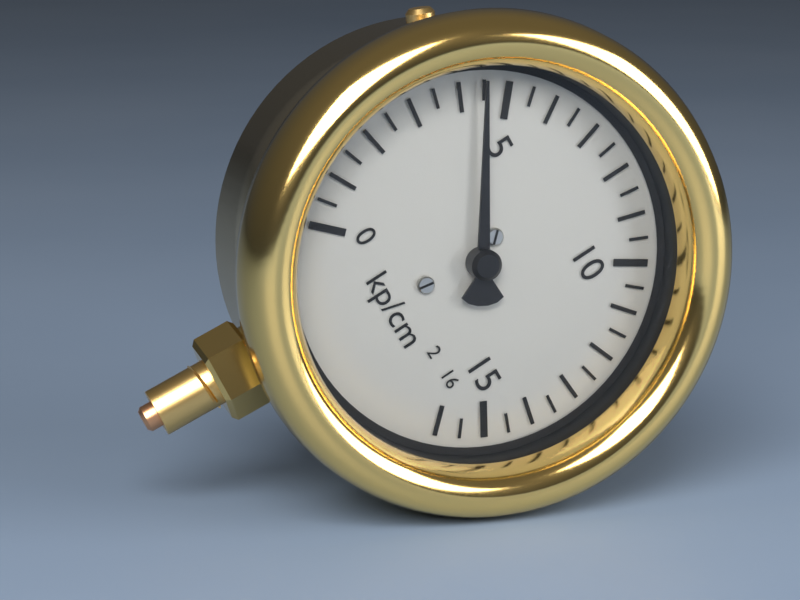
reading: 4.5 kp/cm²
